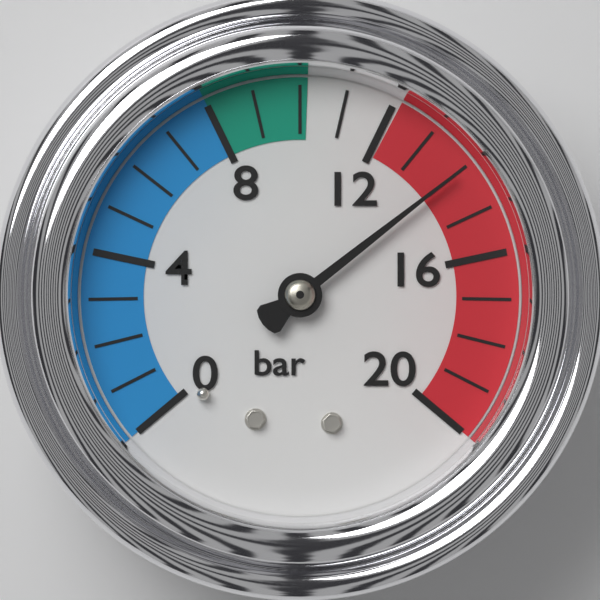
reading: 14 bar
